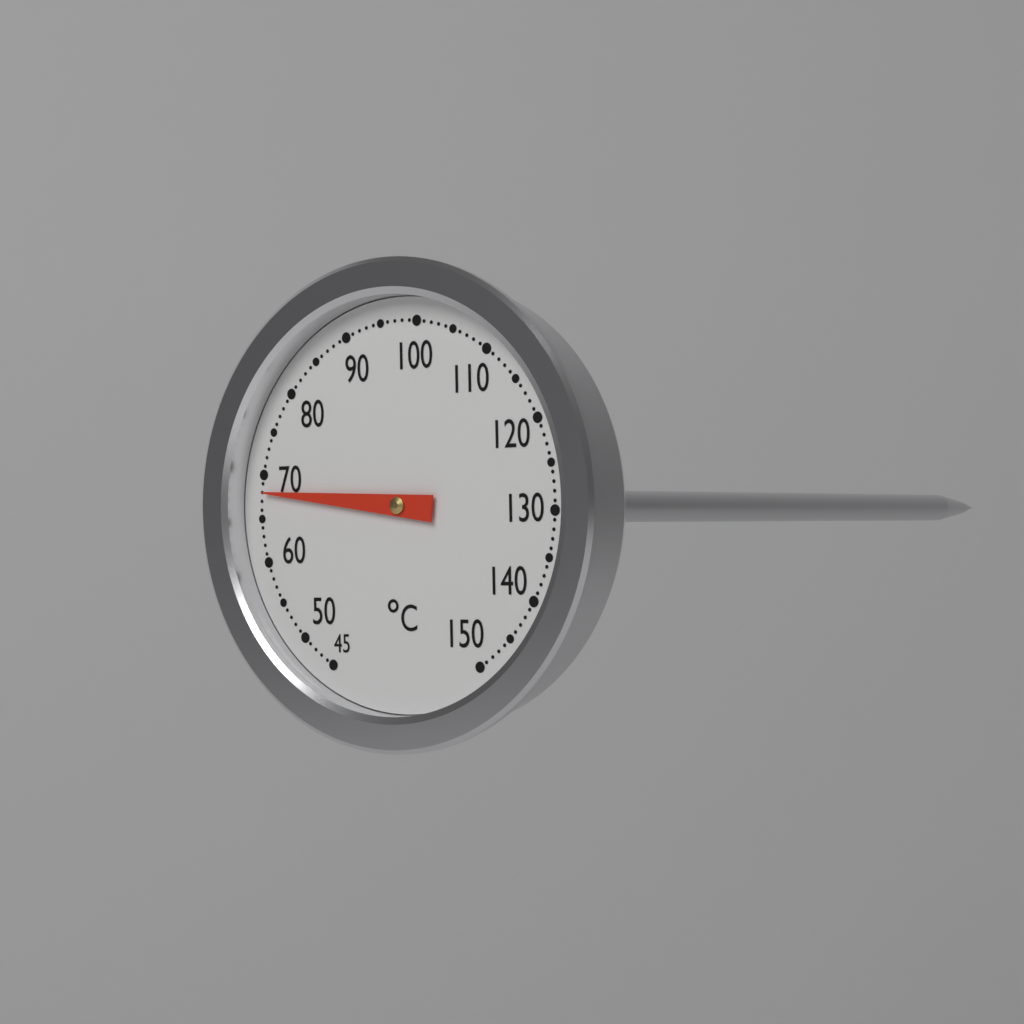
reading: 68 °C
